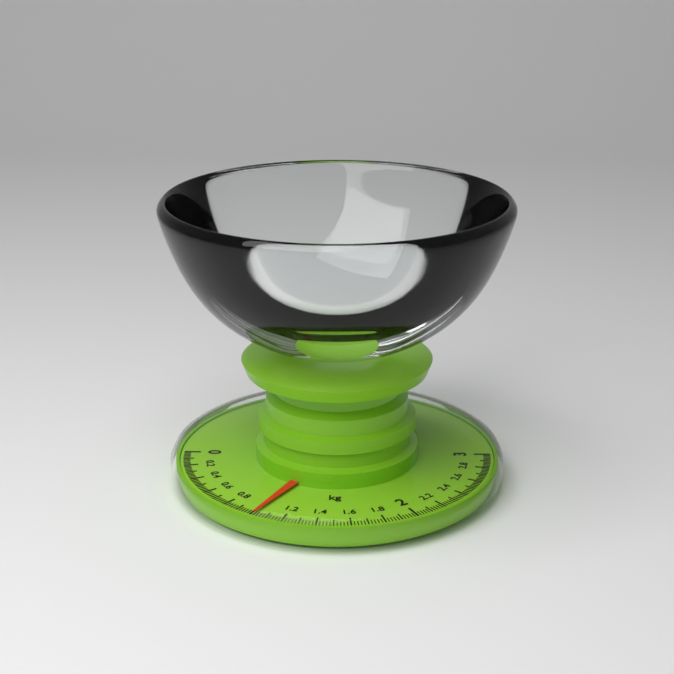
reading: 1.02 kg
